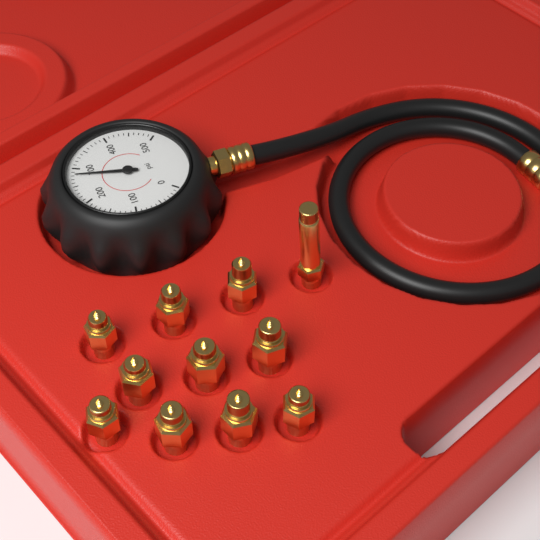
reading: 280 psi
